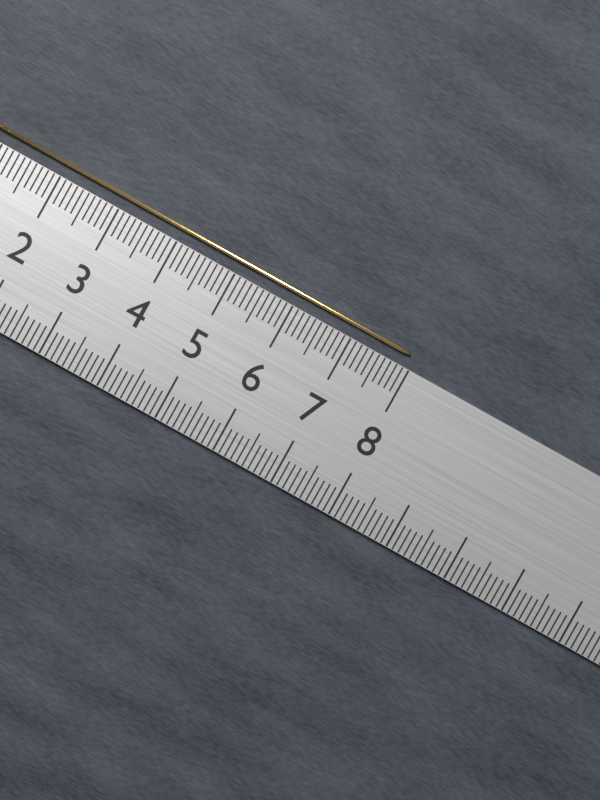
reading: 7.9 cm
